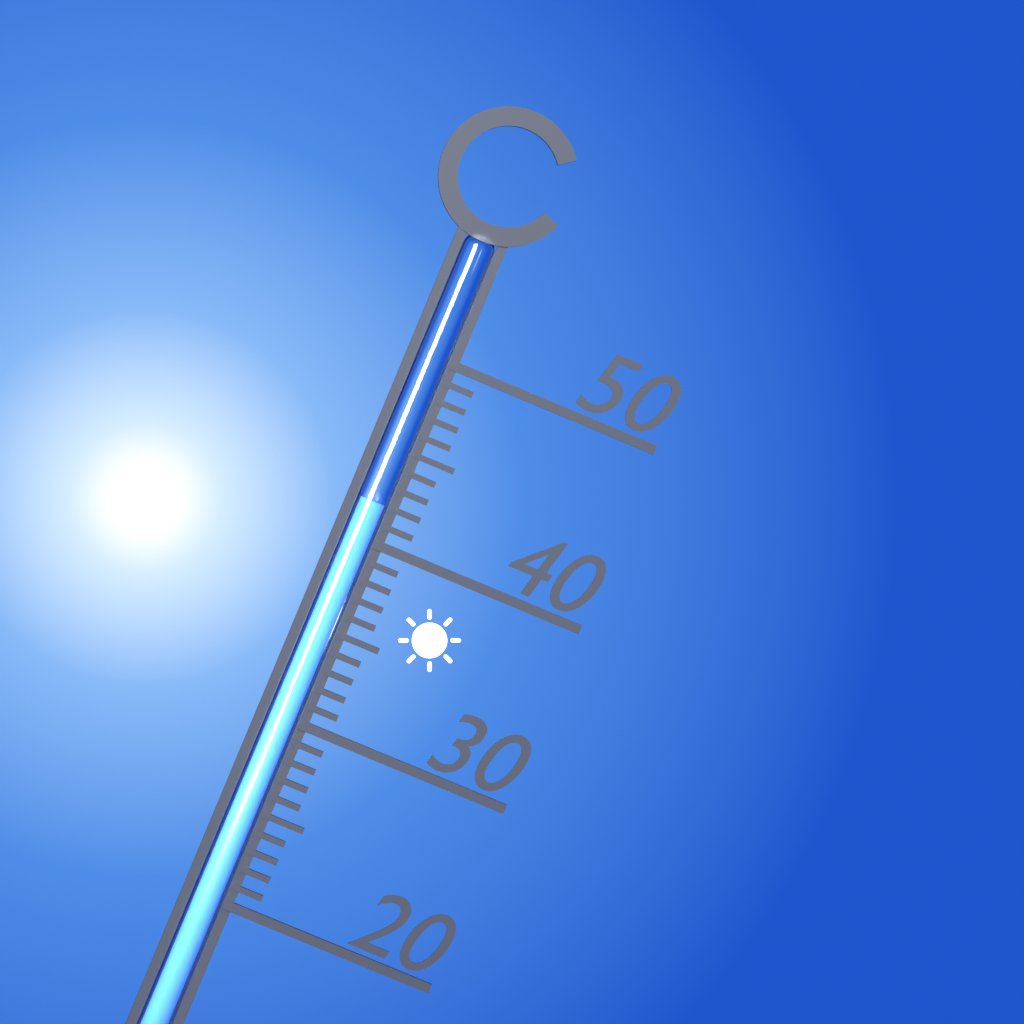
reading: 42 °C
